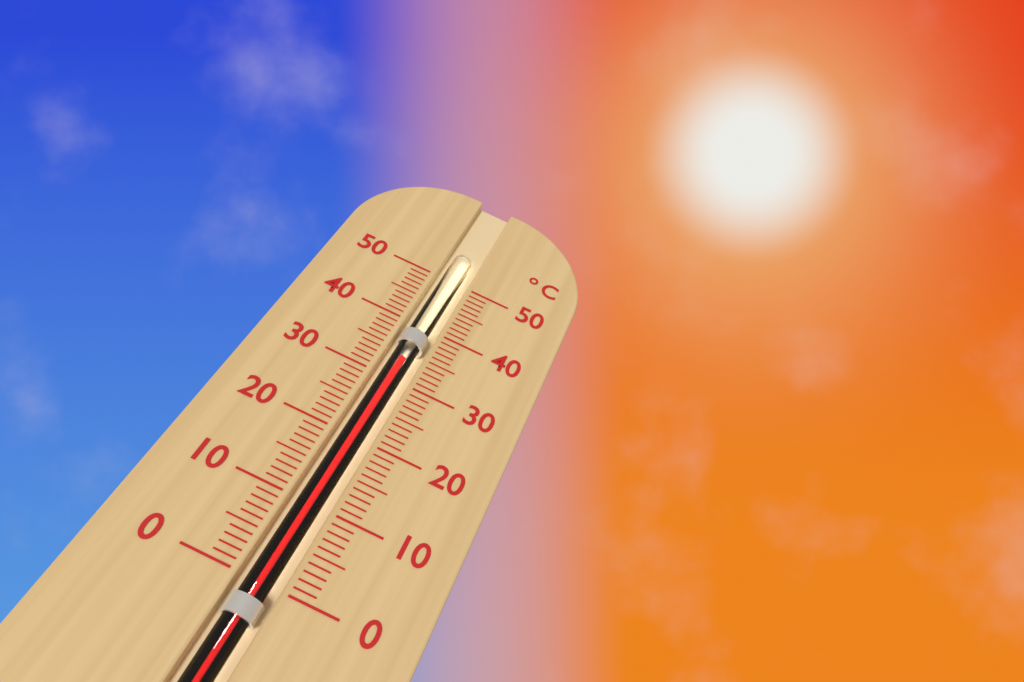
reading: 34 °C
